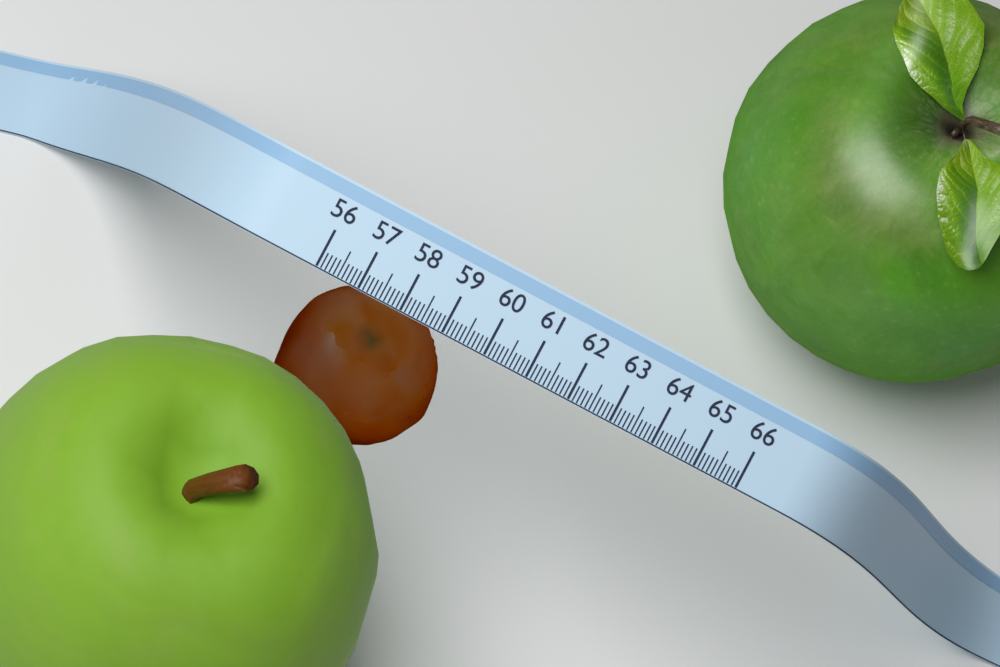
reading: 59.5 (no unit)
